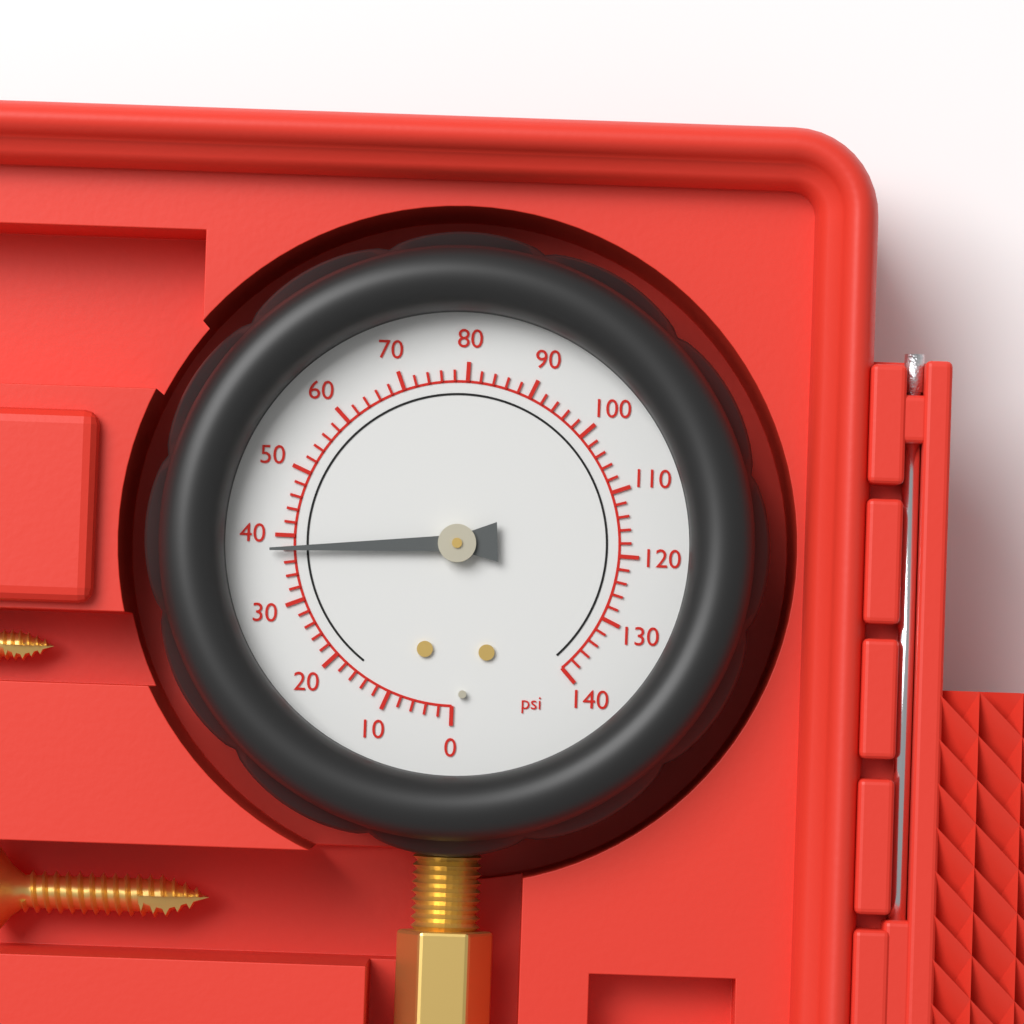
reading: 38 psi
